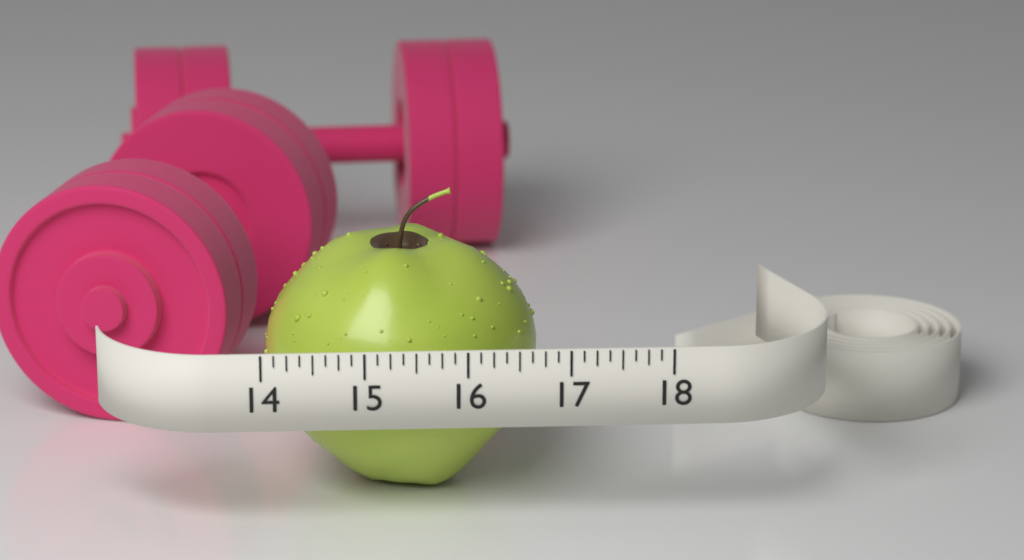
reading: 16.750 (no unit)
